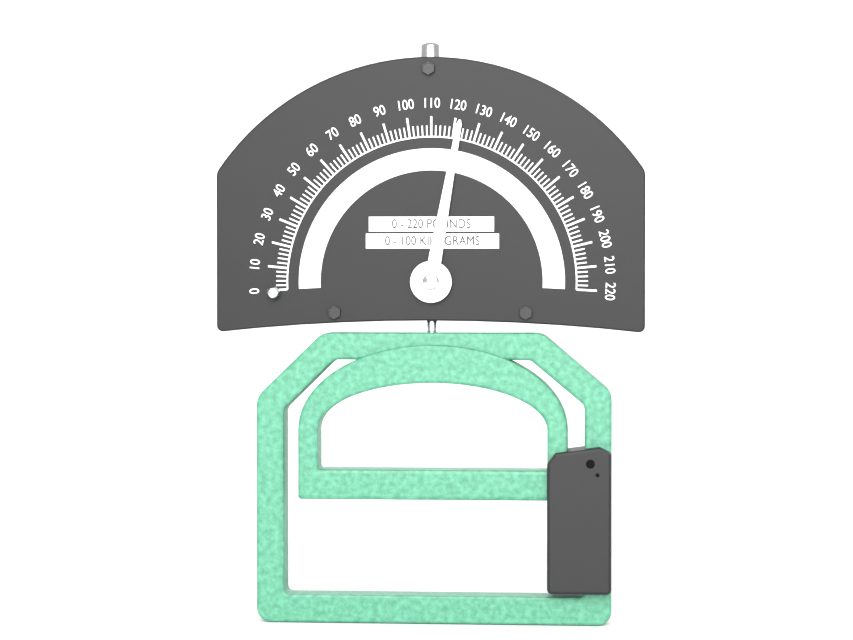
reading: 122 lb
